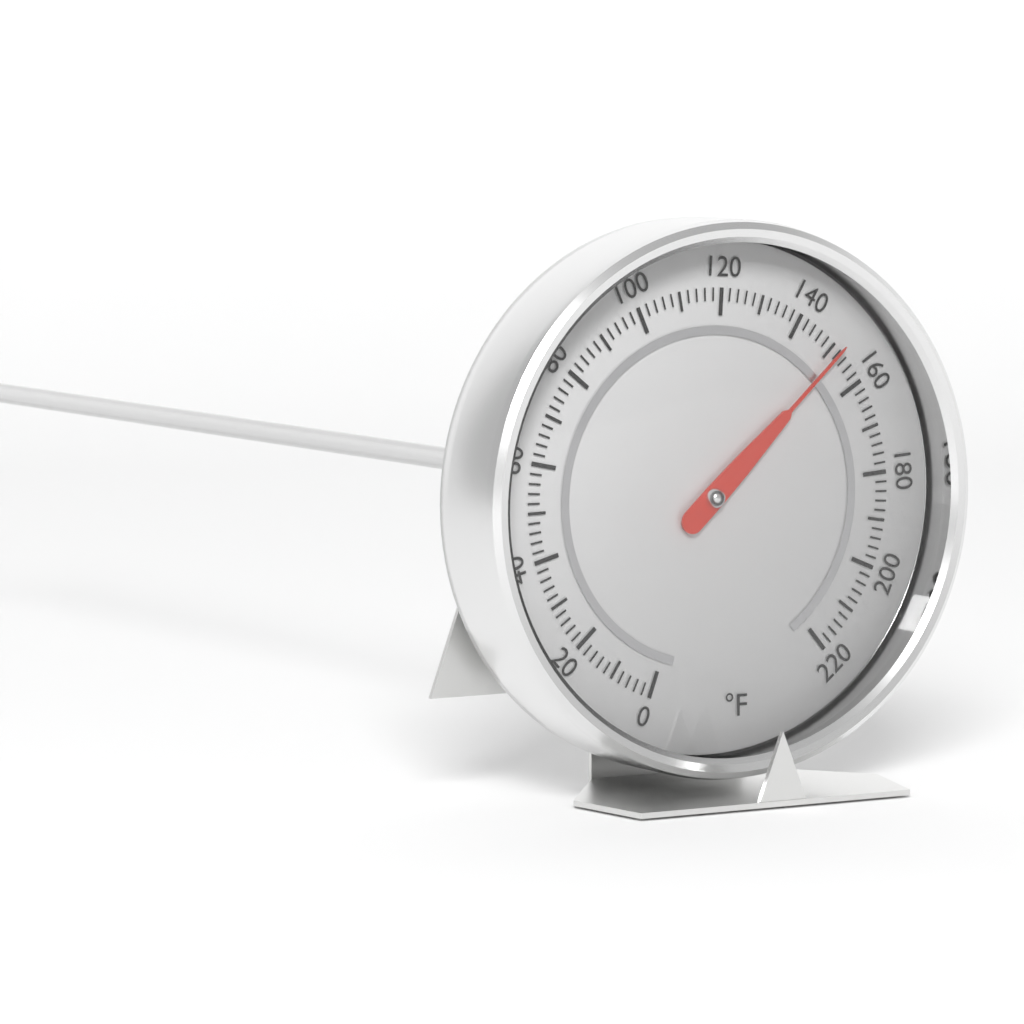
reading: 152 °F
